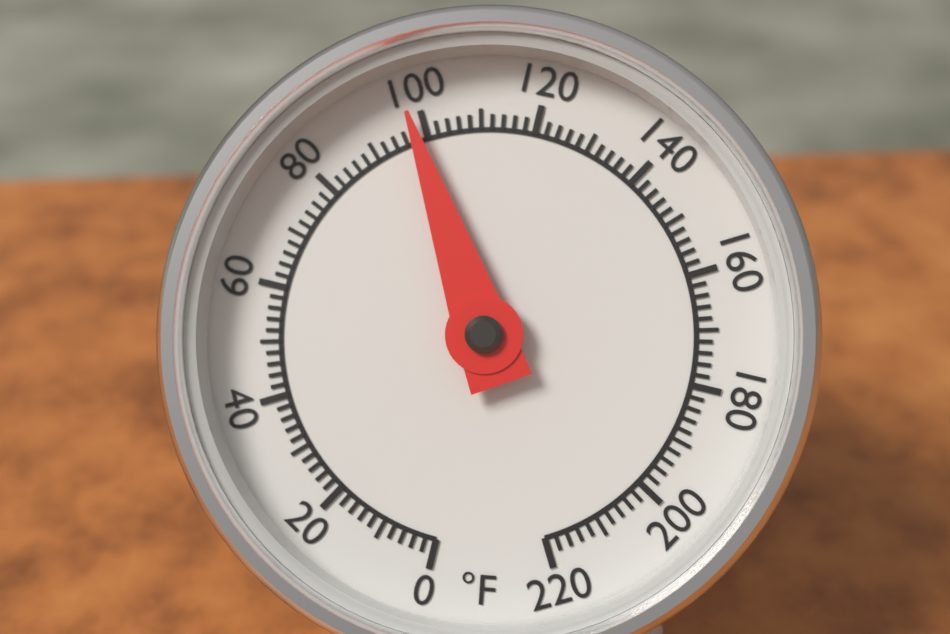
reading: 98 °F
